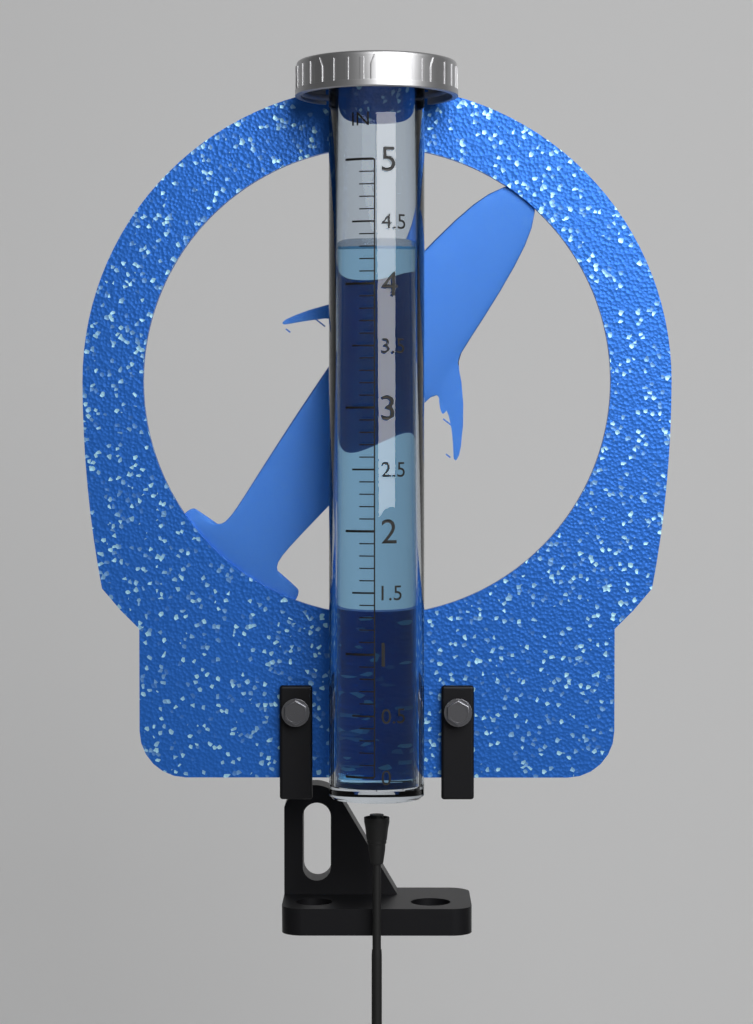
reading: 4.3 in
